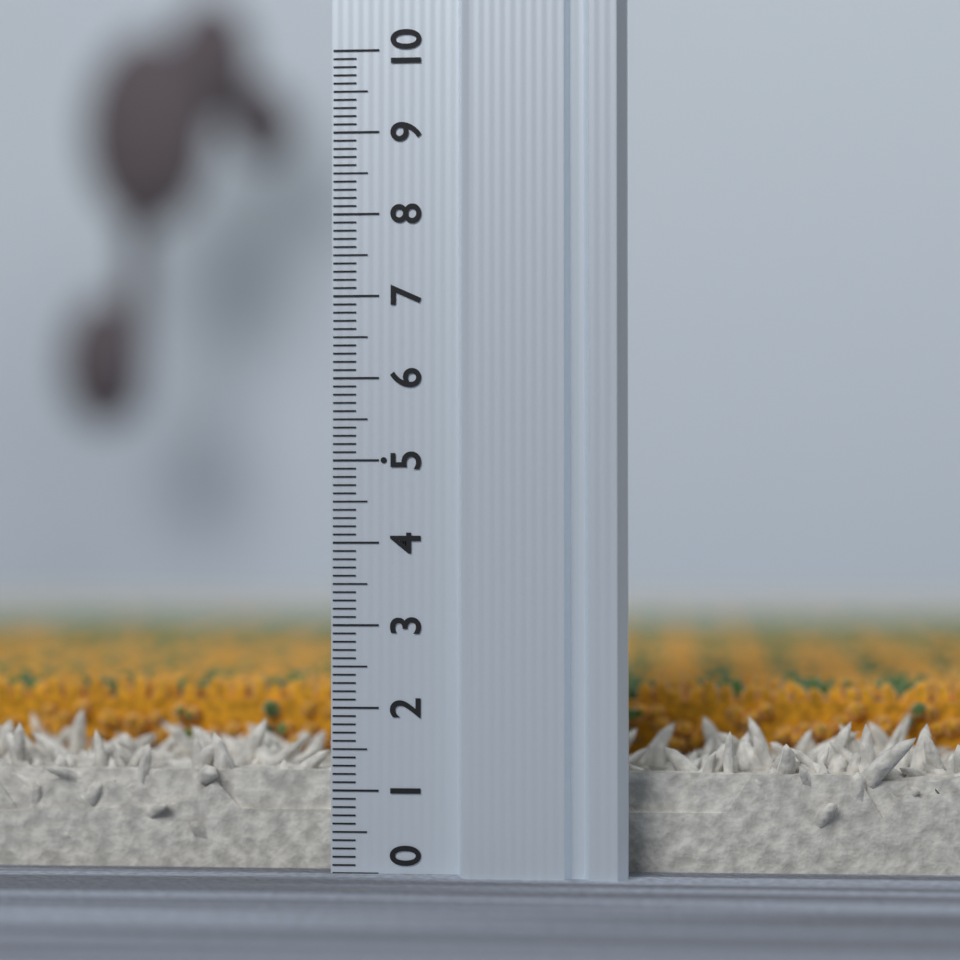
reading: 2.2 (no unit)
